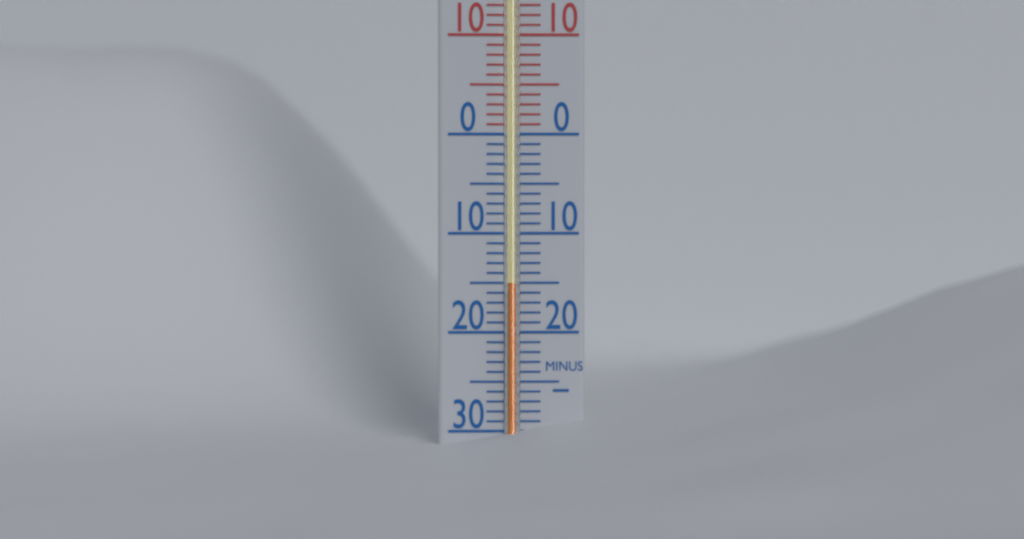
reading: -15 °C
